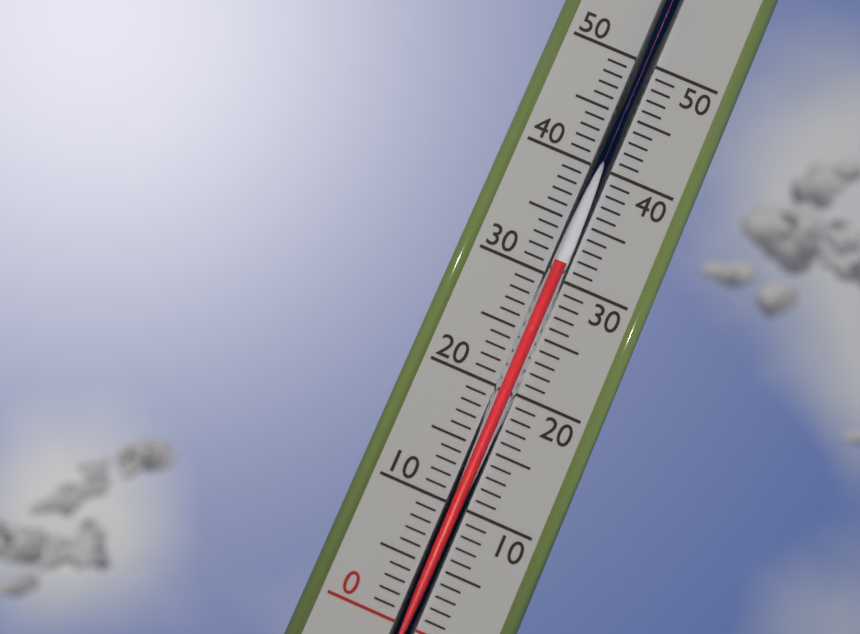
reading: 31 (no unit)
